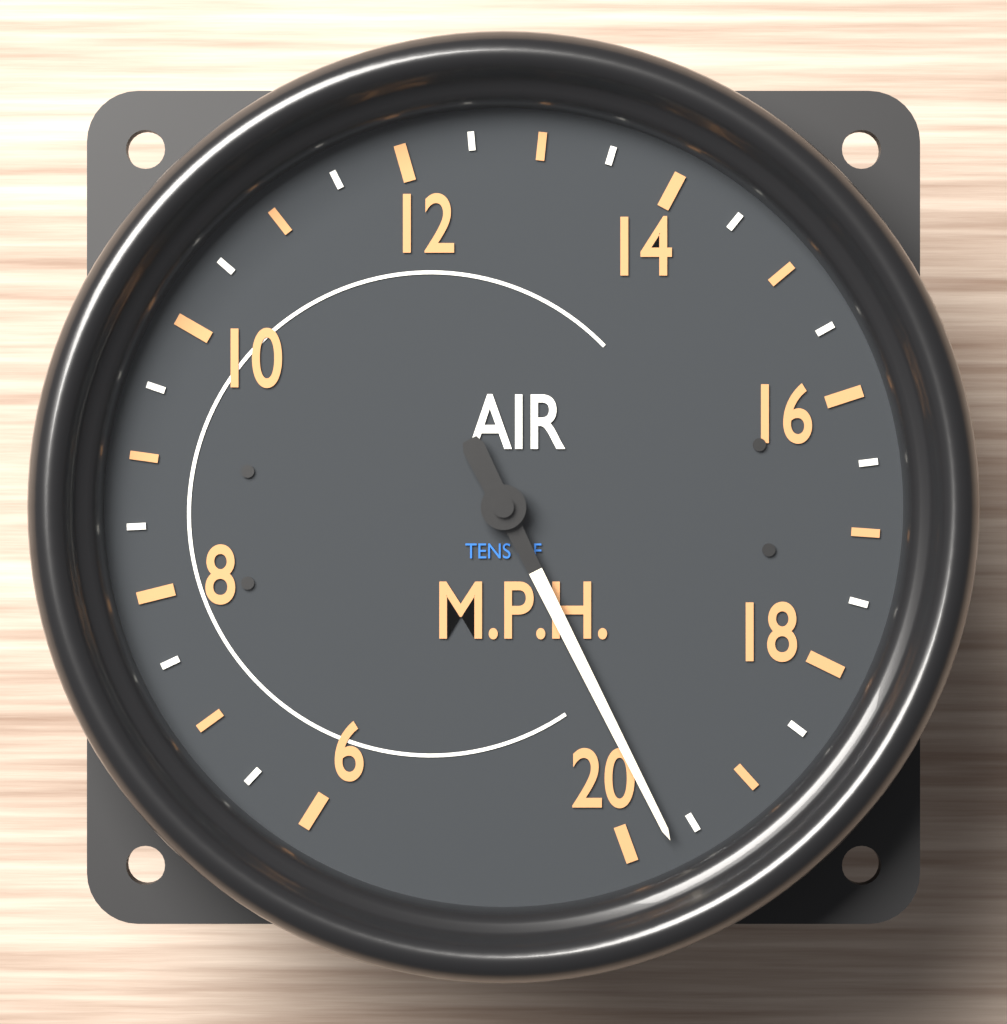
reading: 197 mph
